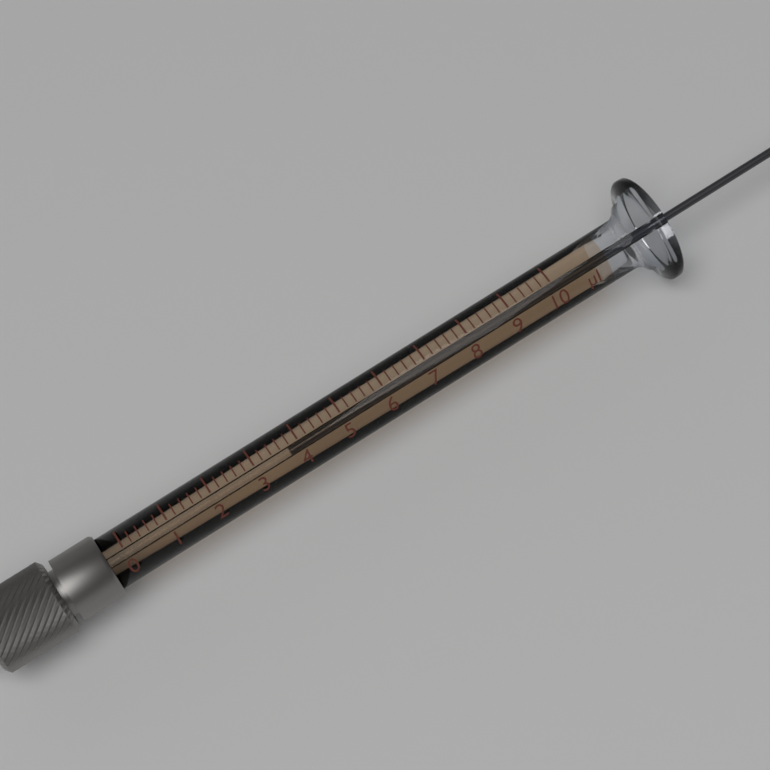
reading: 3.8 µl
